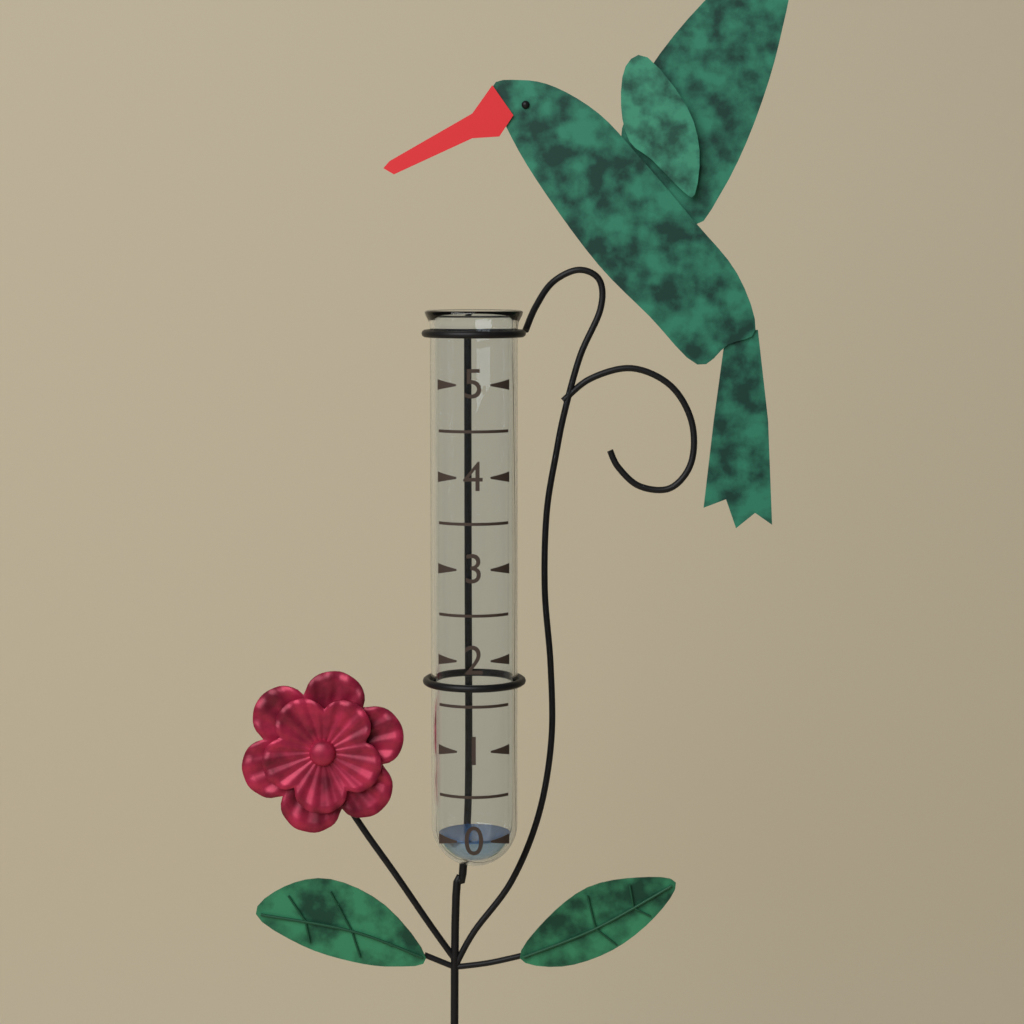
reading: 0.0 (no unit)
